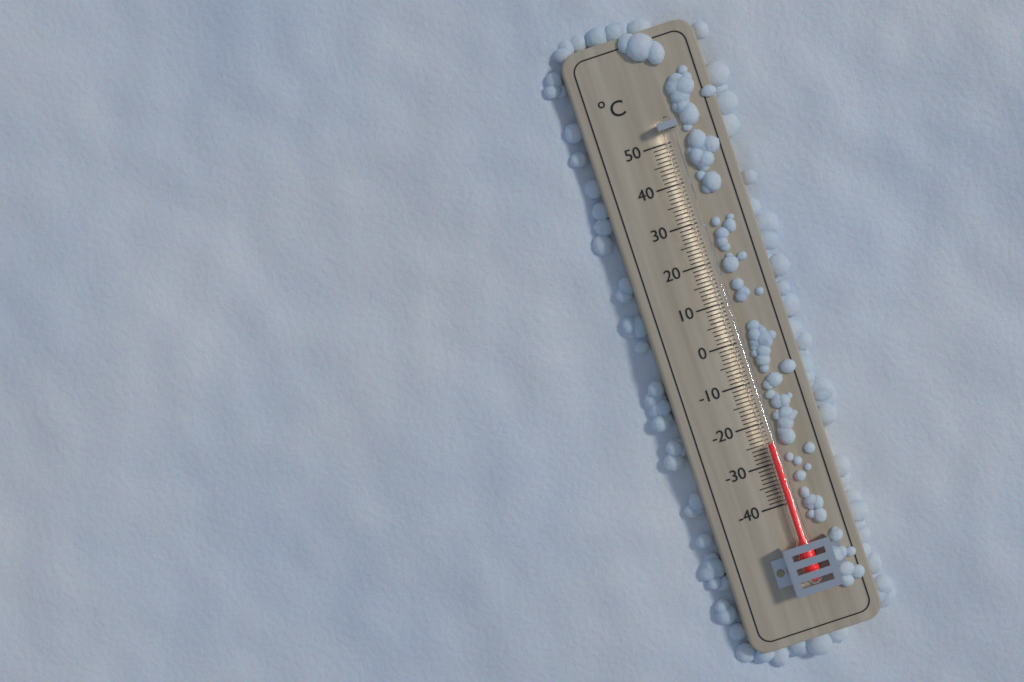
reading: -25 °C
